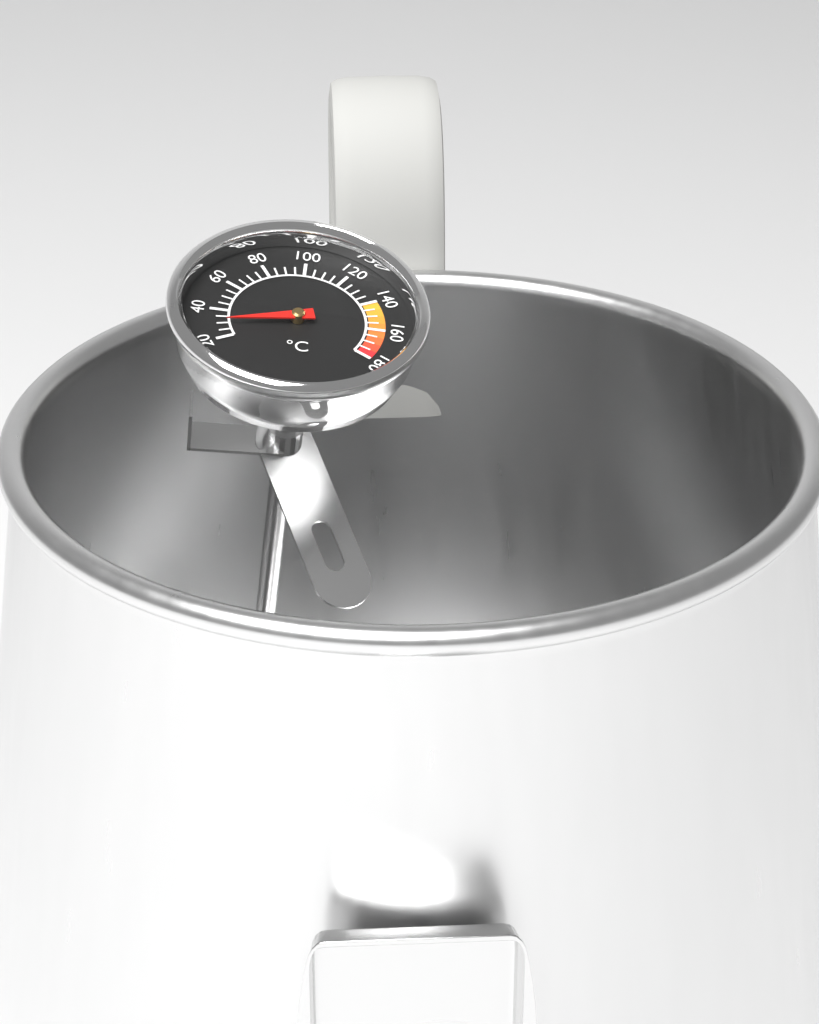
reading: 30 °C
